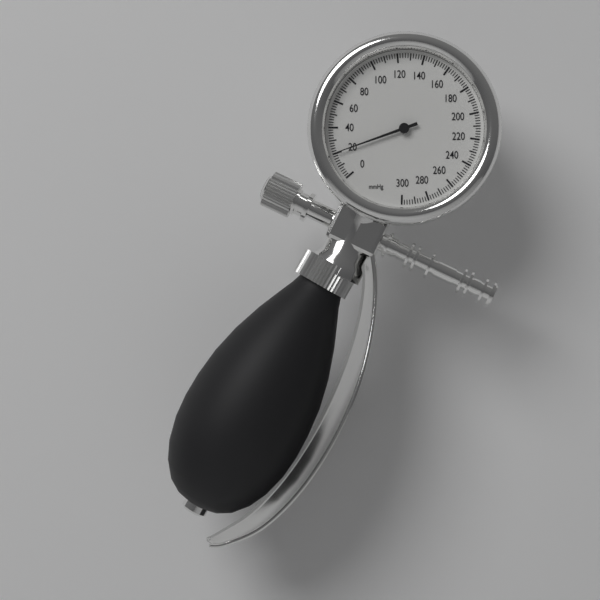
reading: 20 mmHg
